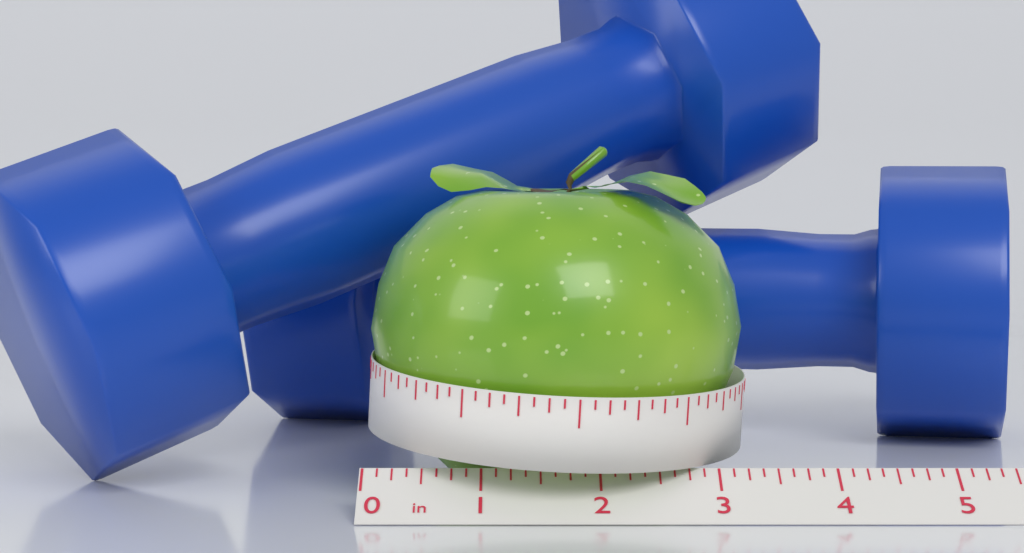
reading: 3.300 in
